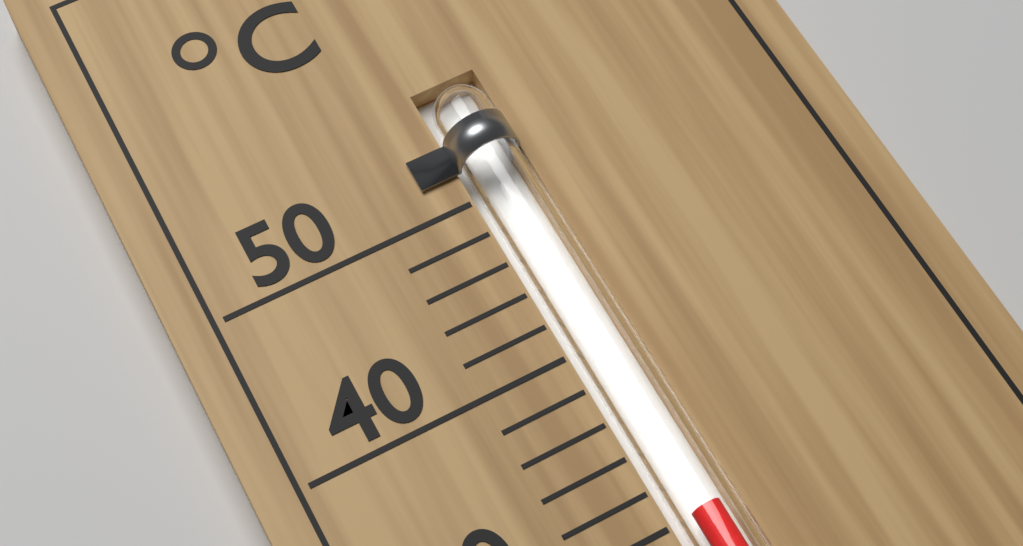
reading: 30 °C
